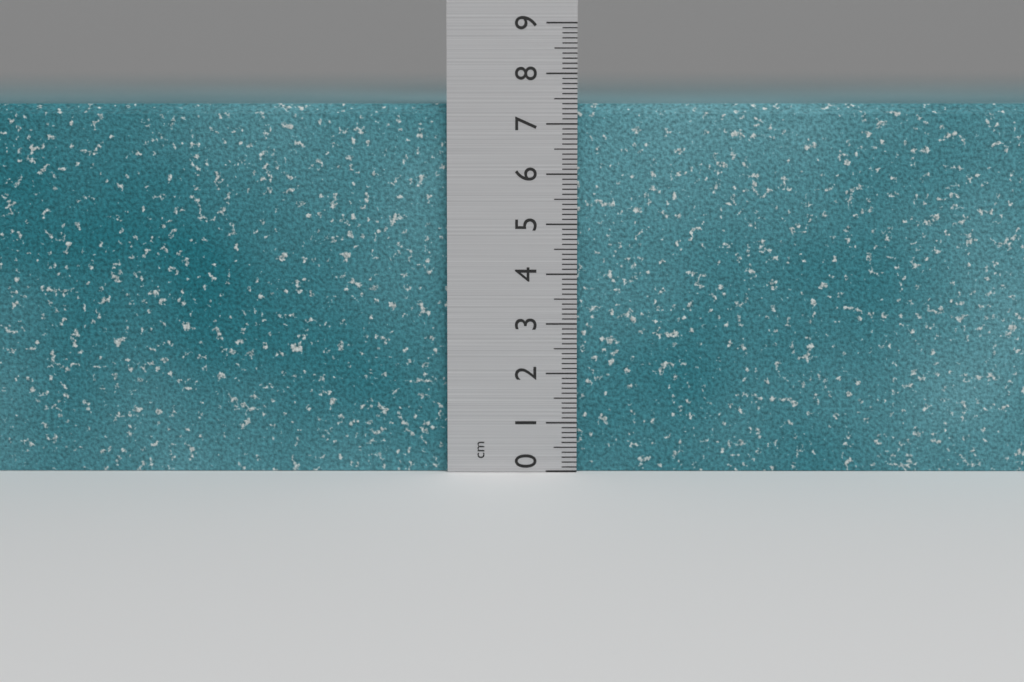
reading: 7.4 cm
